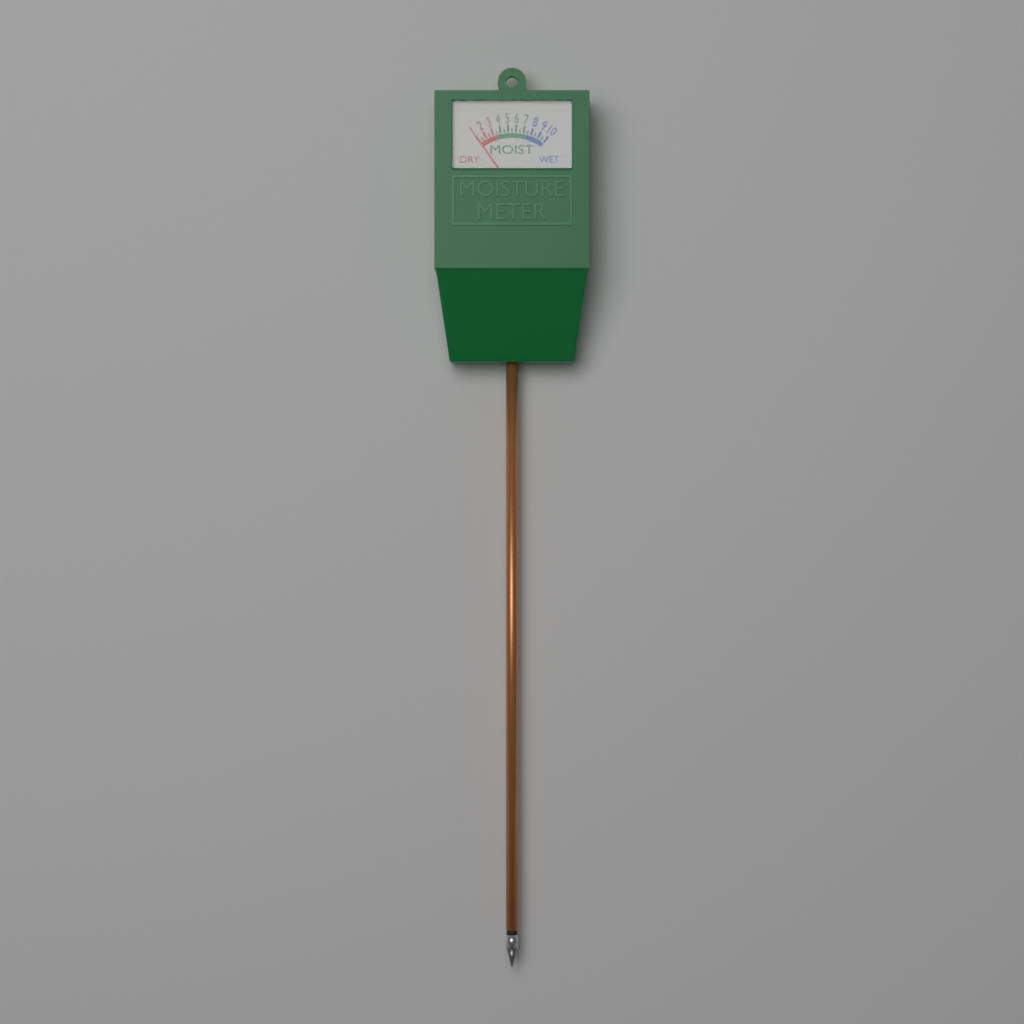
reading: 1.0 (no unit)
